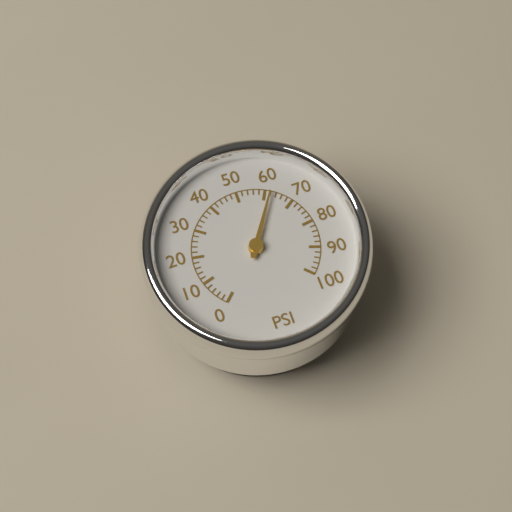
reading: 62 psi
